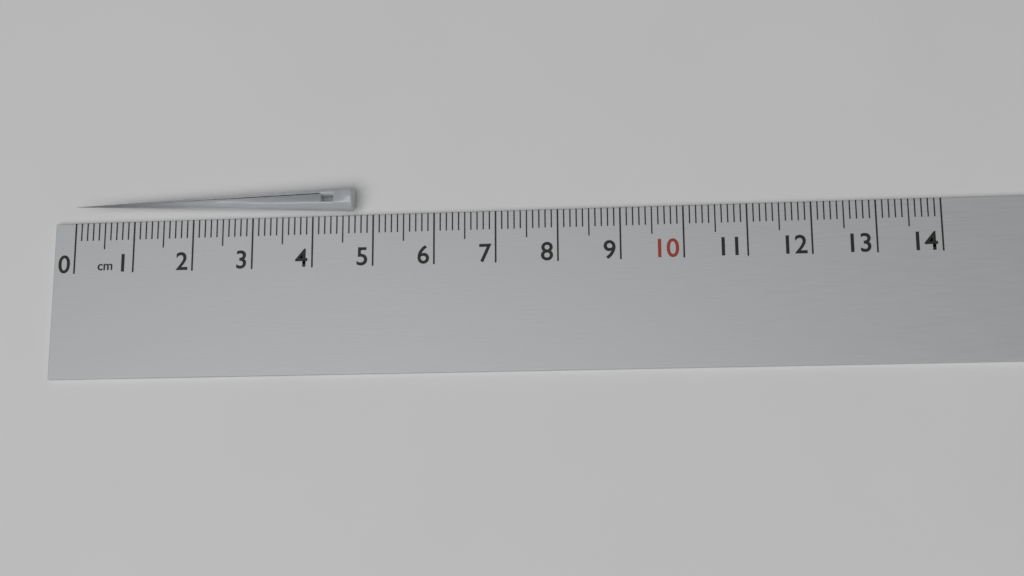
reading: 4.7 cm
